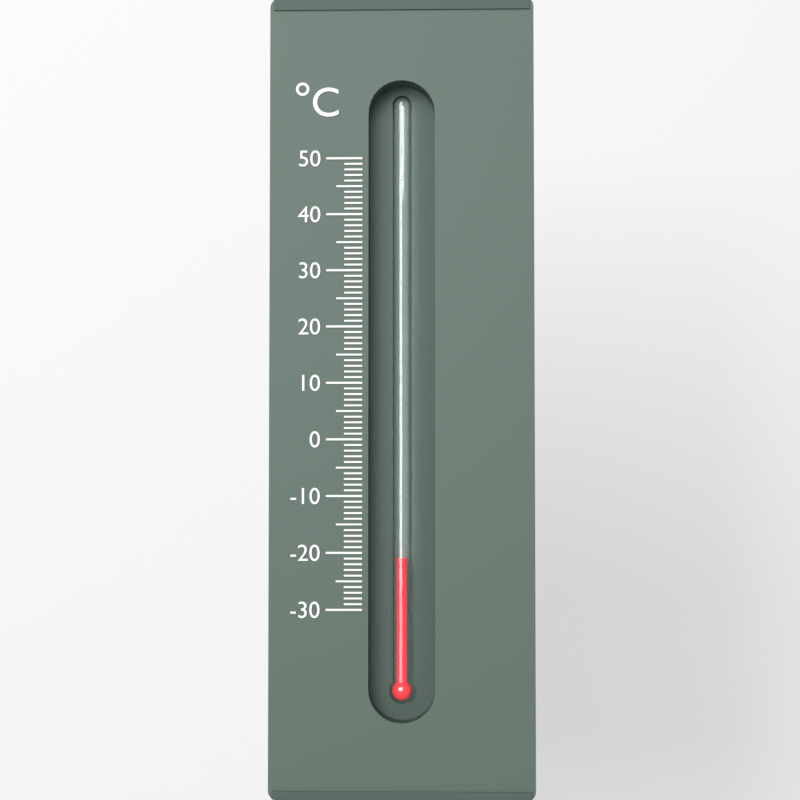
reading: -21 °C
